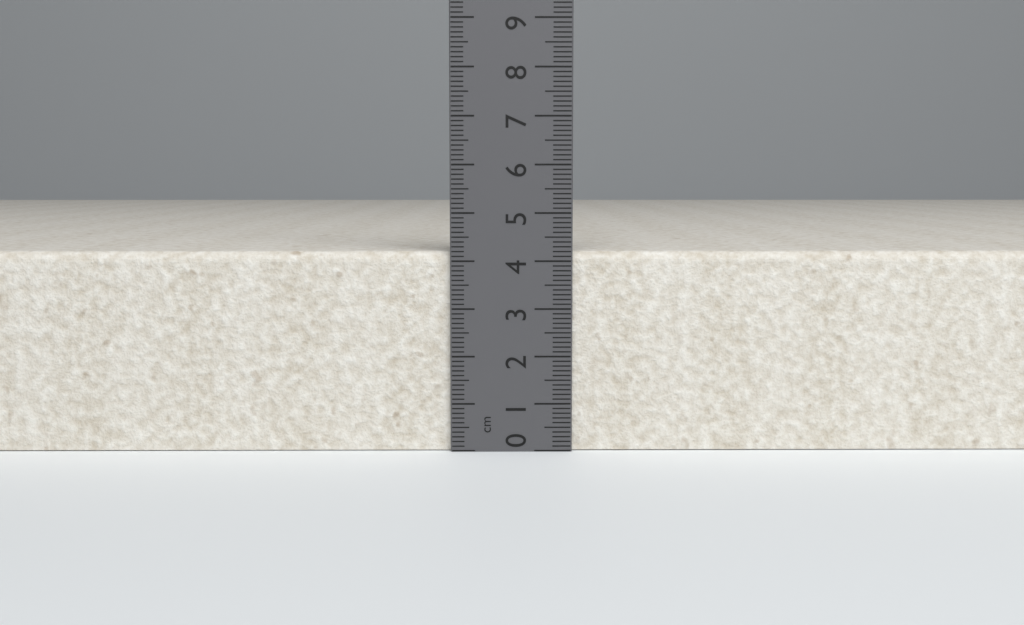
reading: 4.2 cm
